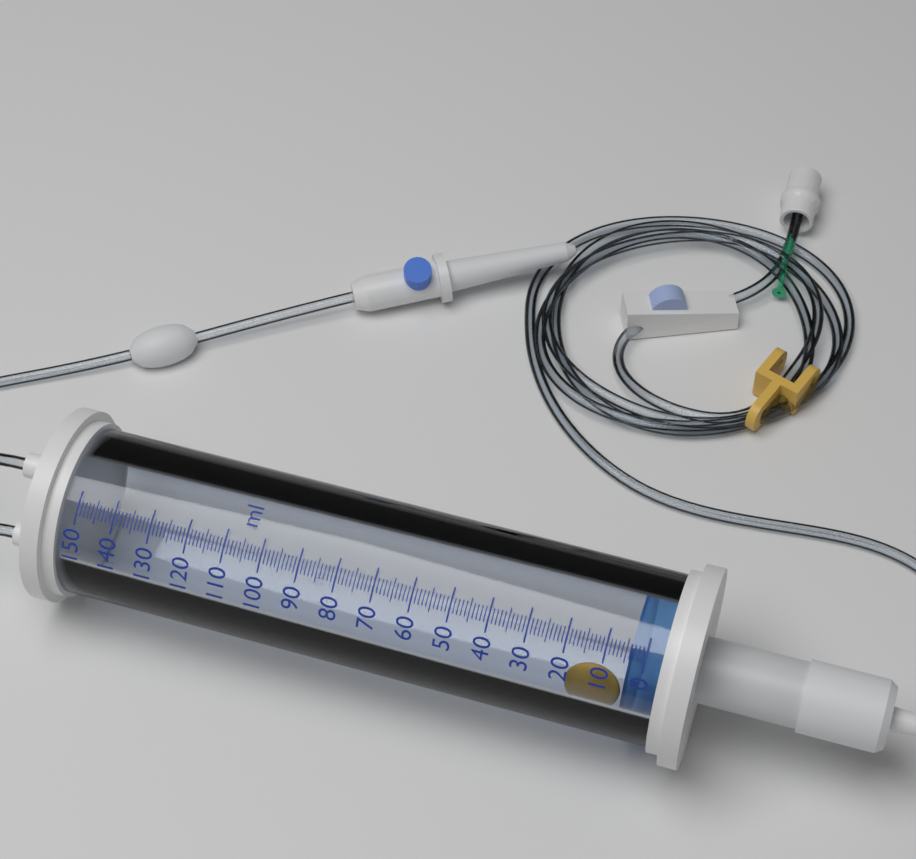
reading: 4 ml
